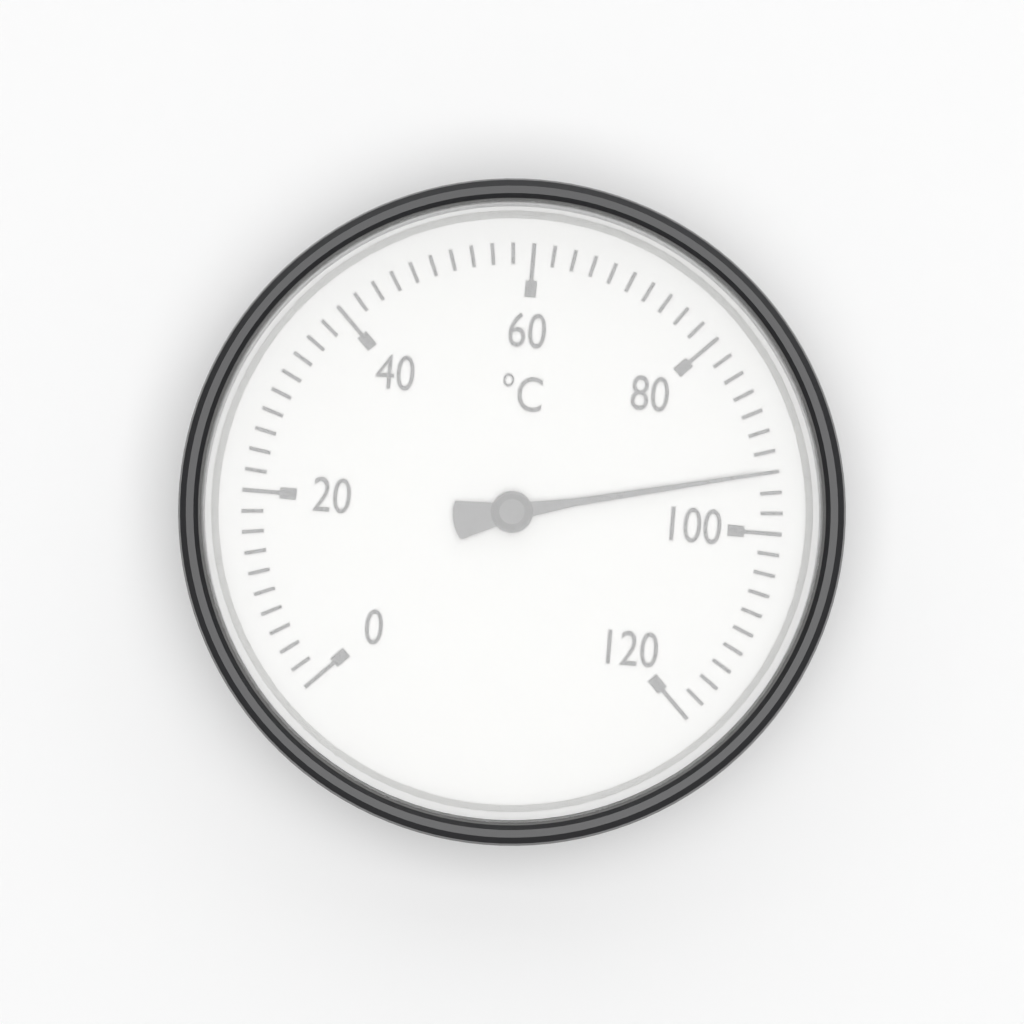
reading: 94 °C
